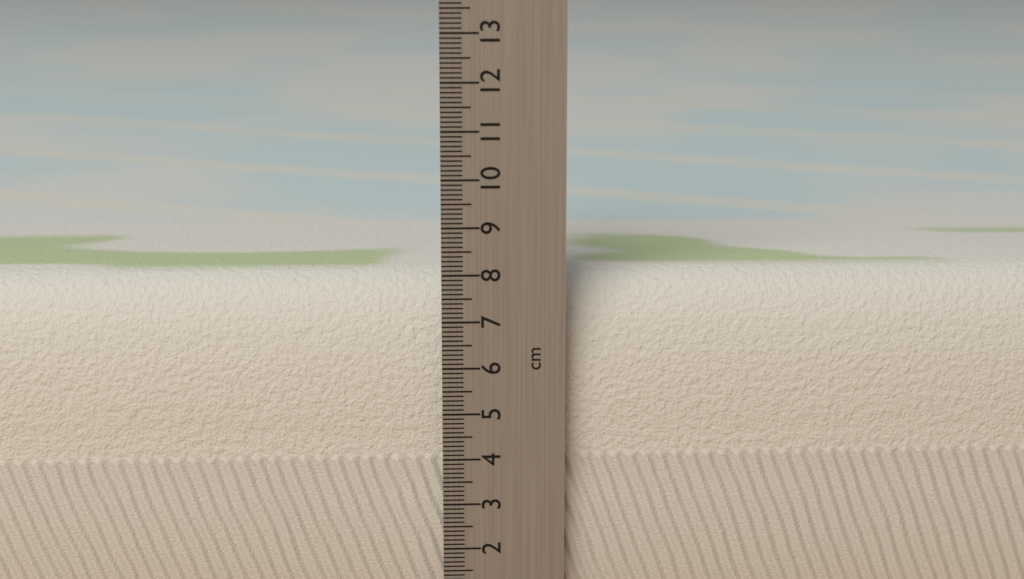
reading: 7.9 cm
